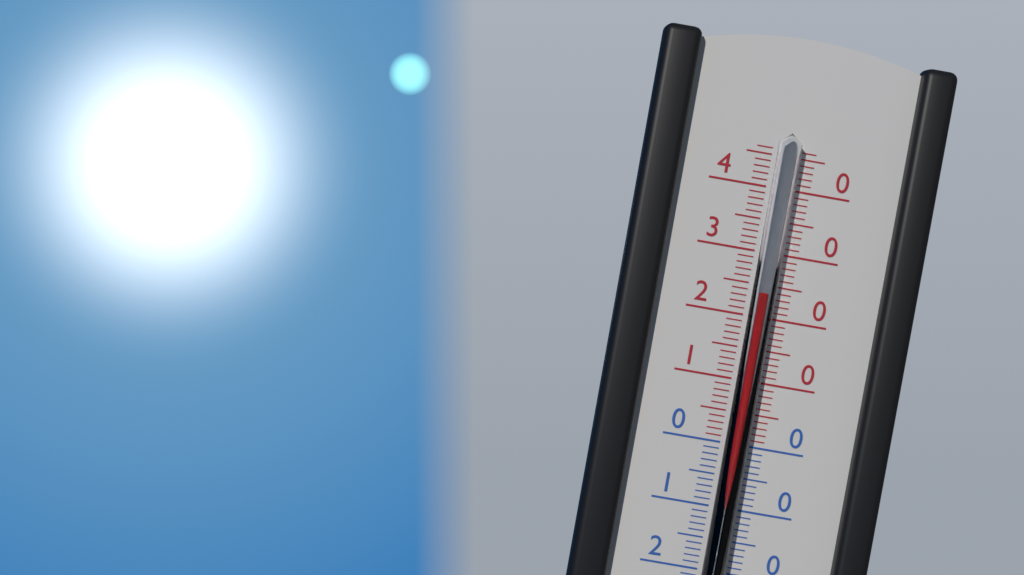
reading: 24 °C
